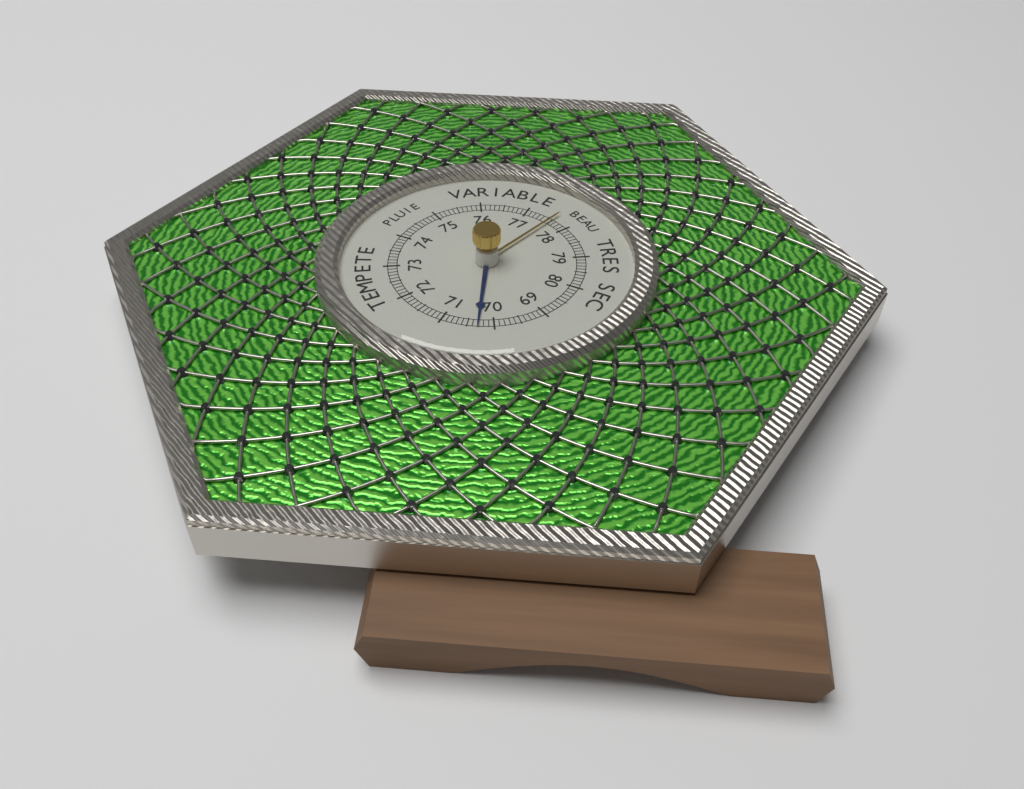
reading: 70.3 (no unit)
